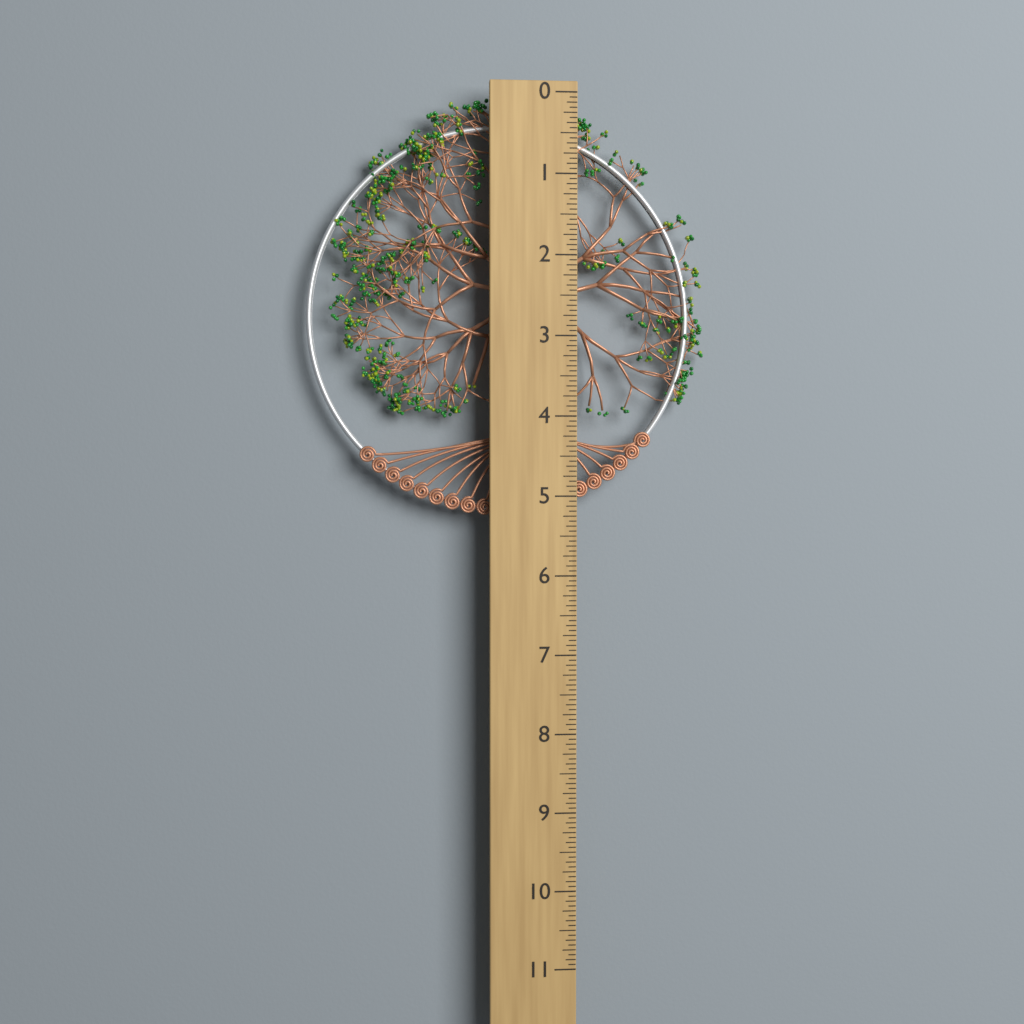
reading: 5.2500 (no unit)
